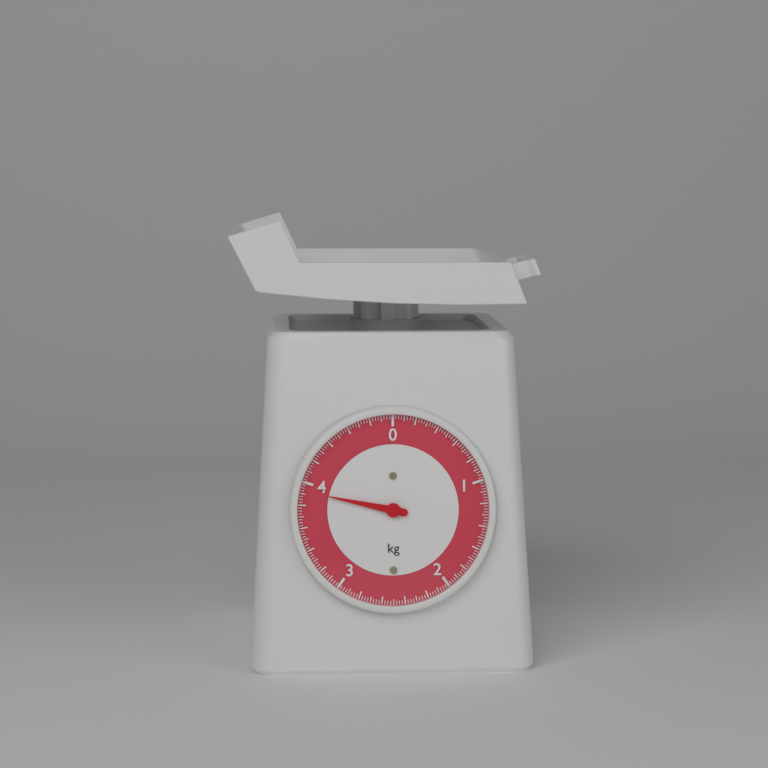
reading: 3.925 kg
